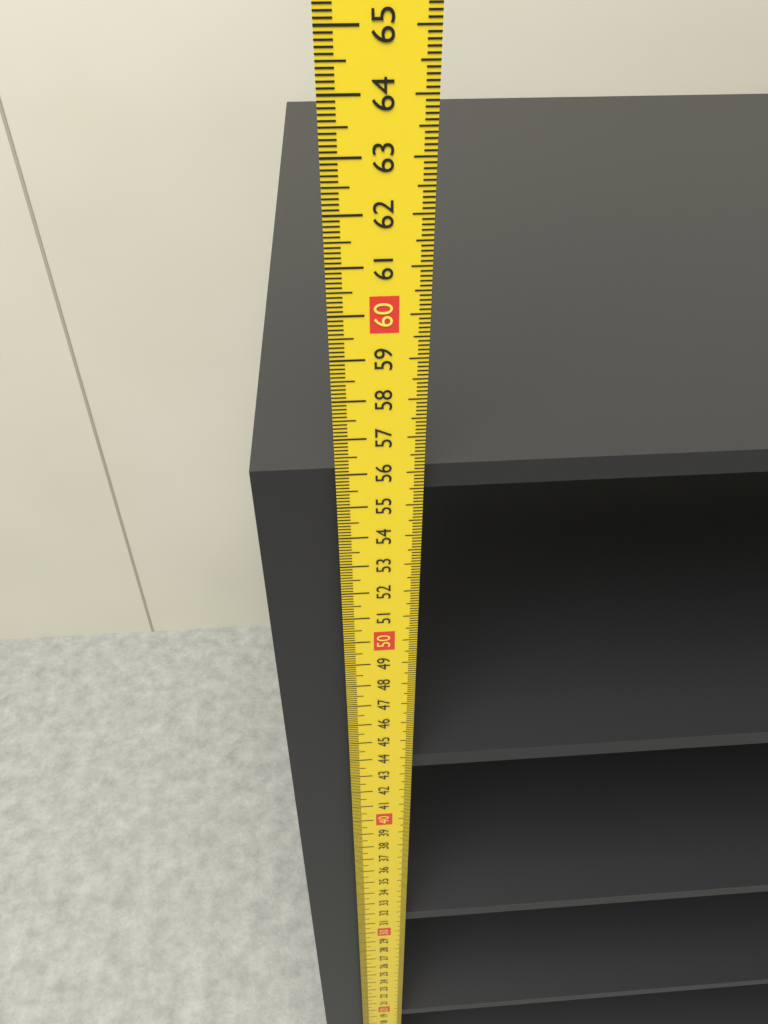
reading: 55.9 cm
